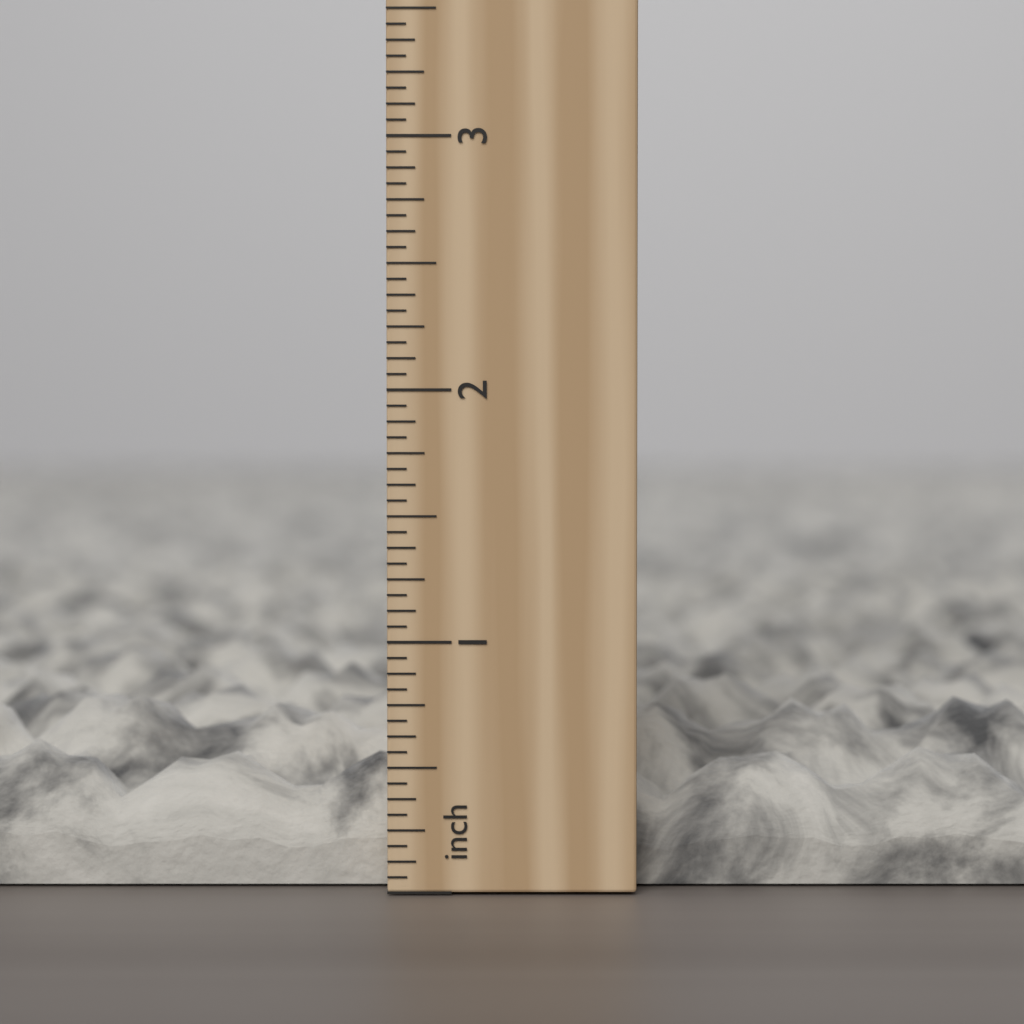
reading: 0.7500 in
